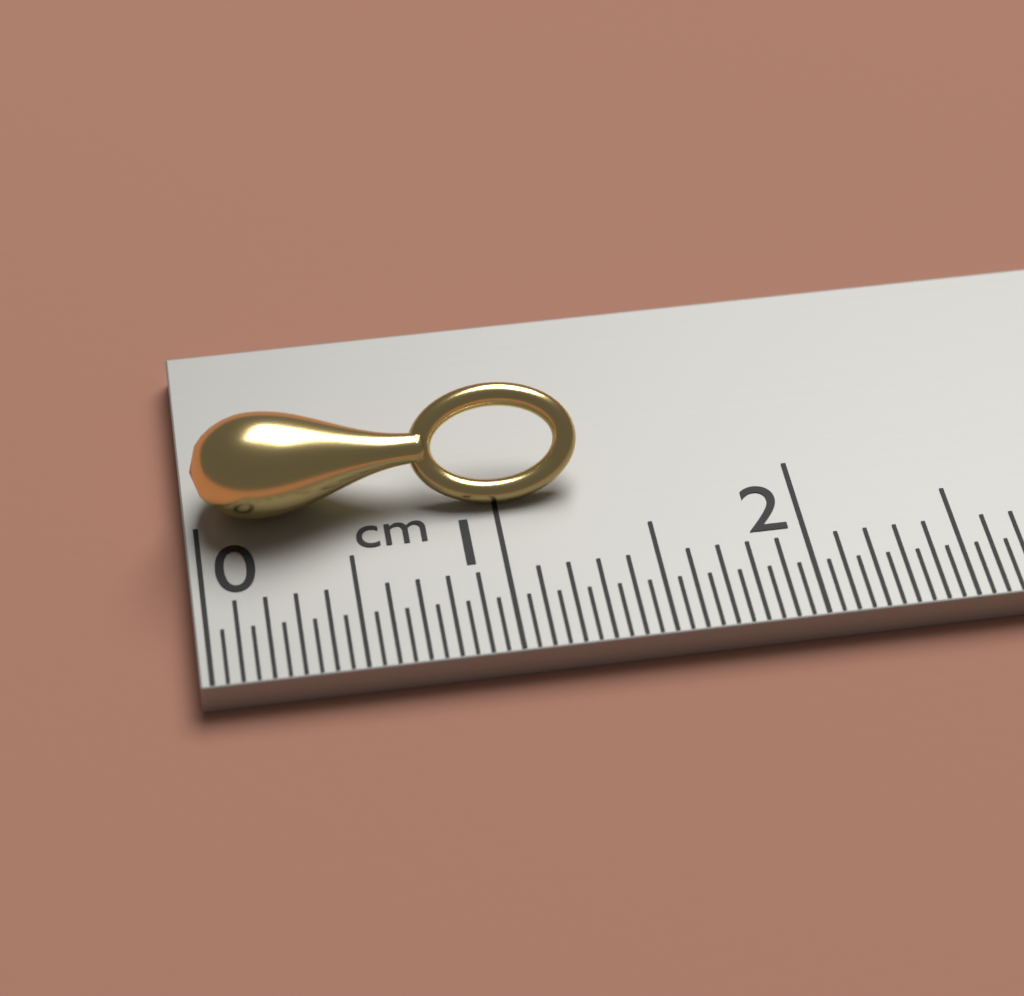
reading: 1.30 cm
